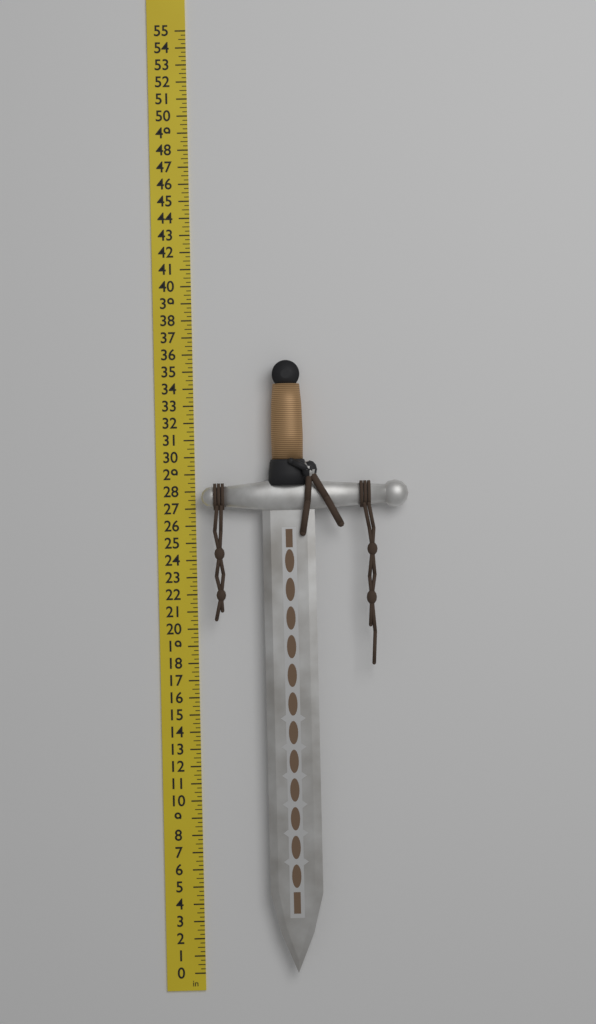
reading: 35.50 in
